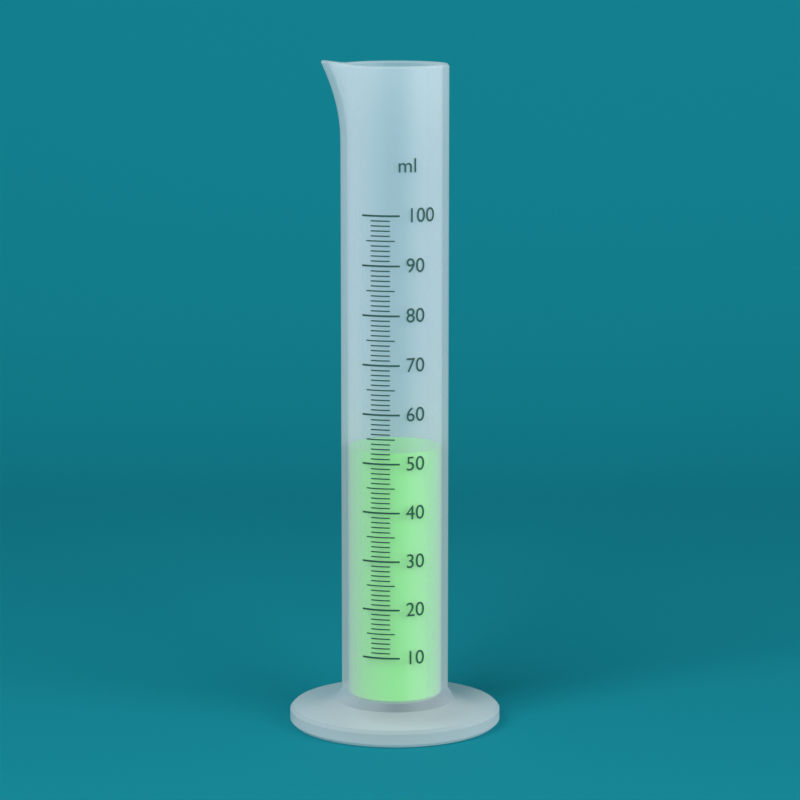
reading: 52 ml
